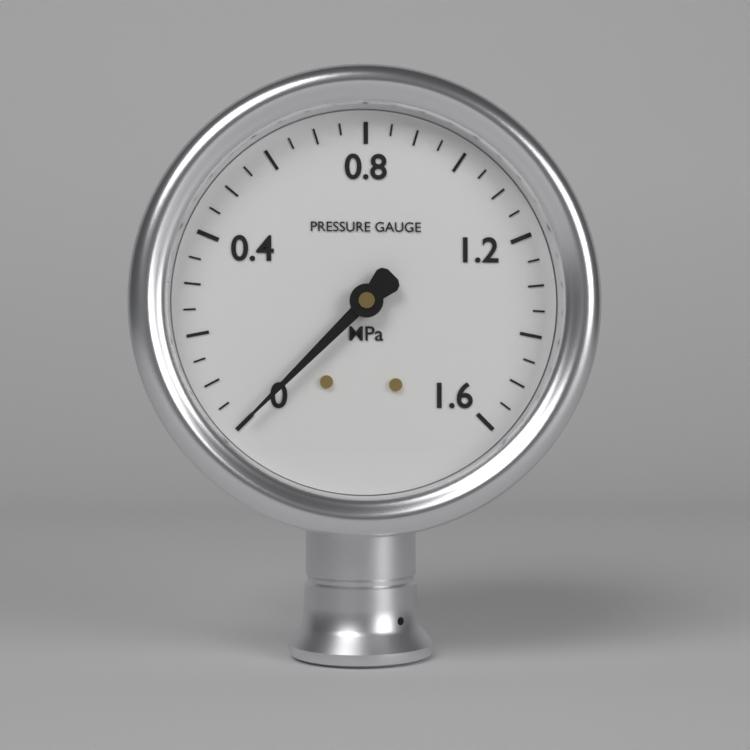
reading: 0.00 MPa
